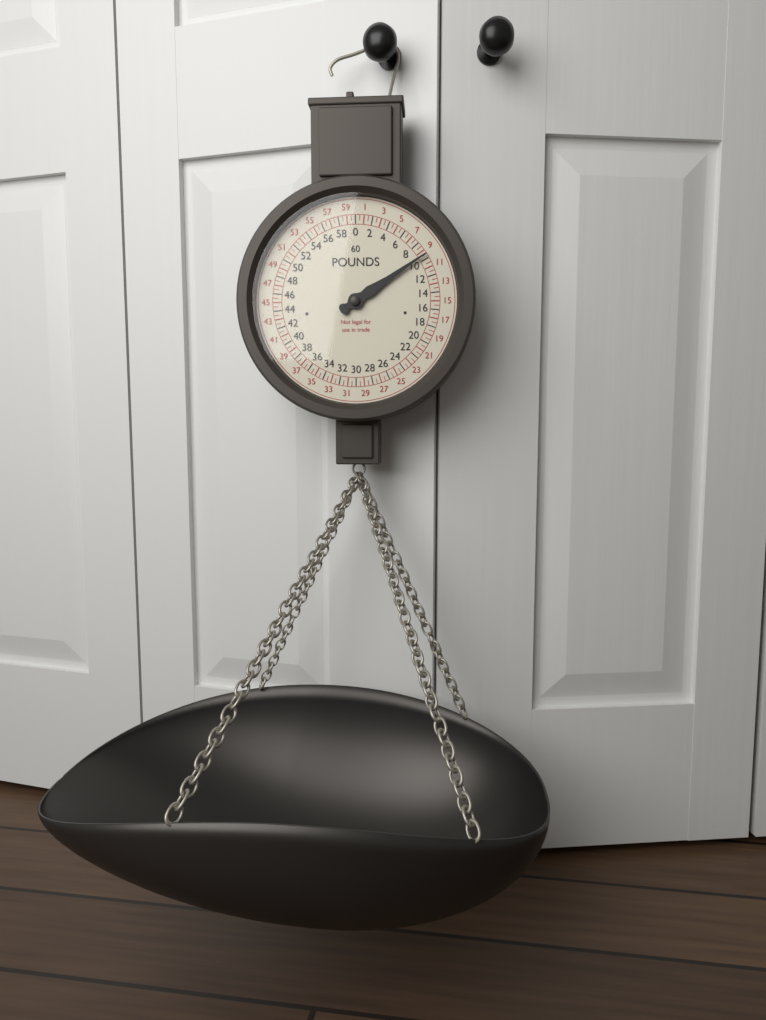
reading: 9.5 lb
